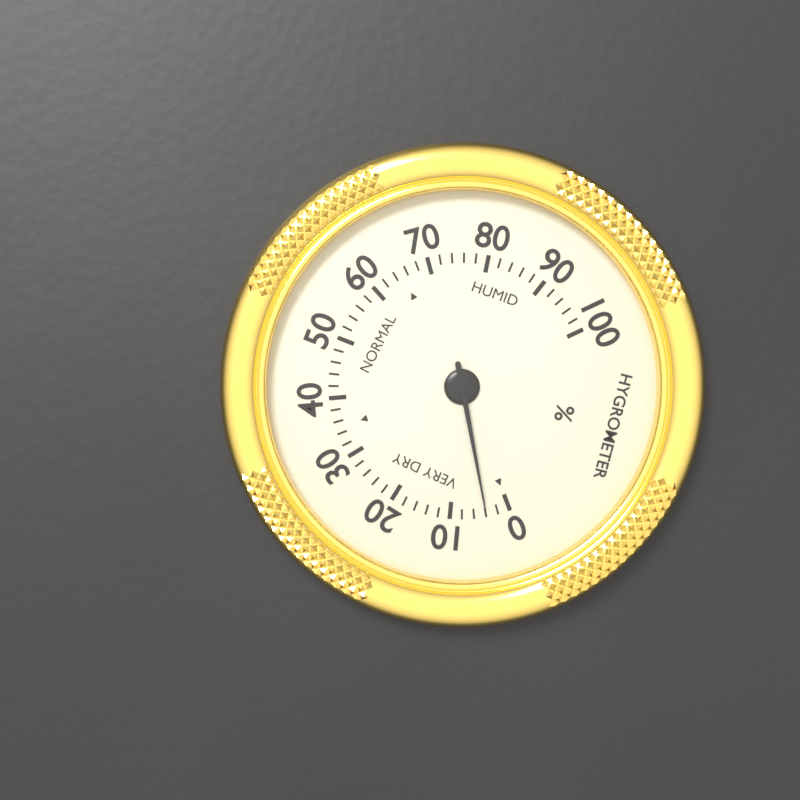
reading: 4 %
